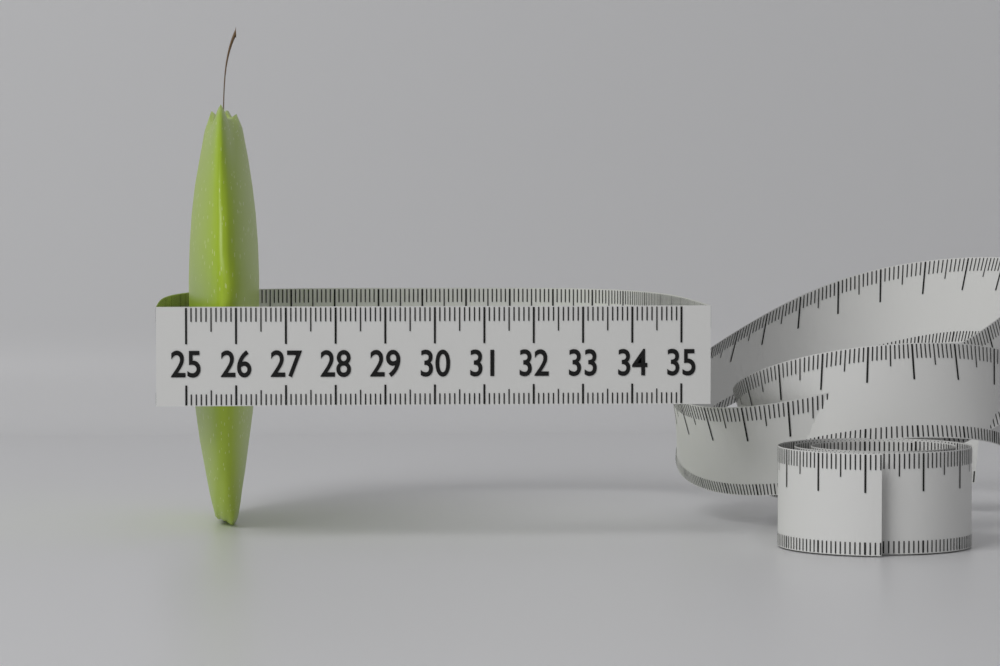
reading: 26.5 (no unit)
